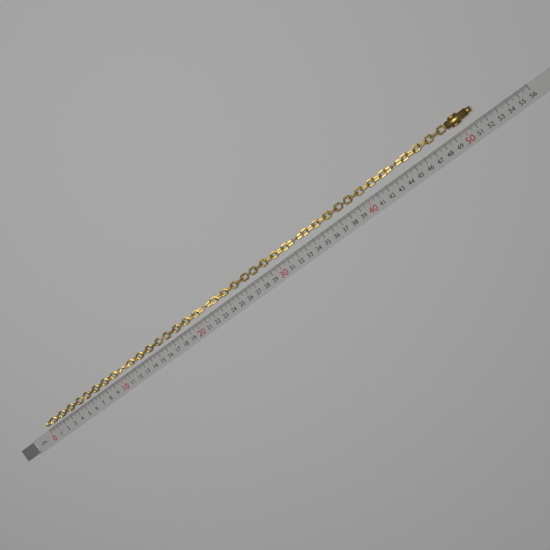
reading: 51.4 cm
